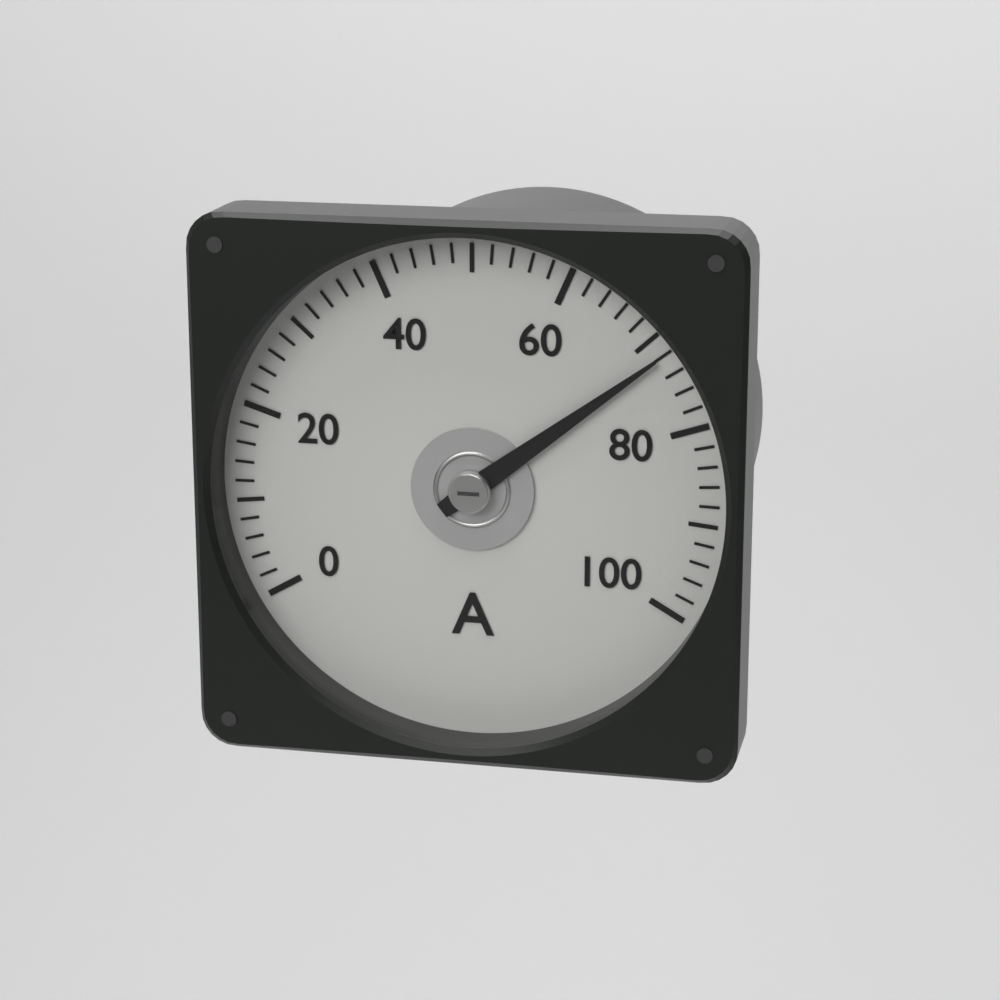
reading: 72 A
